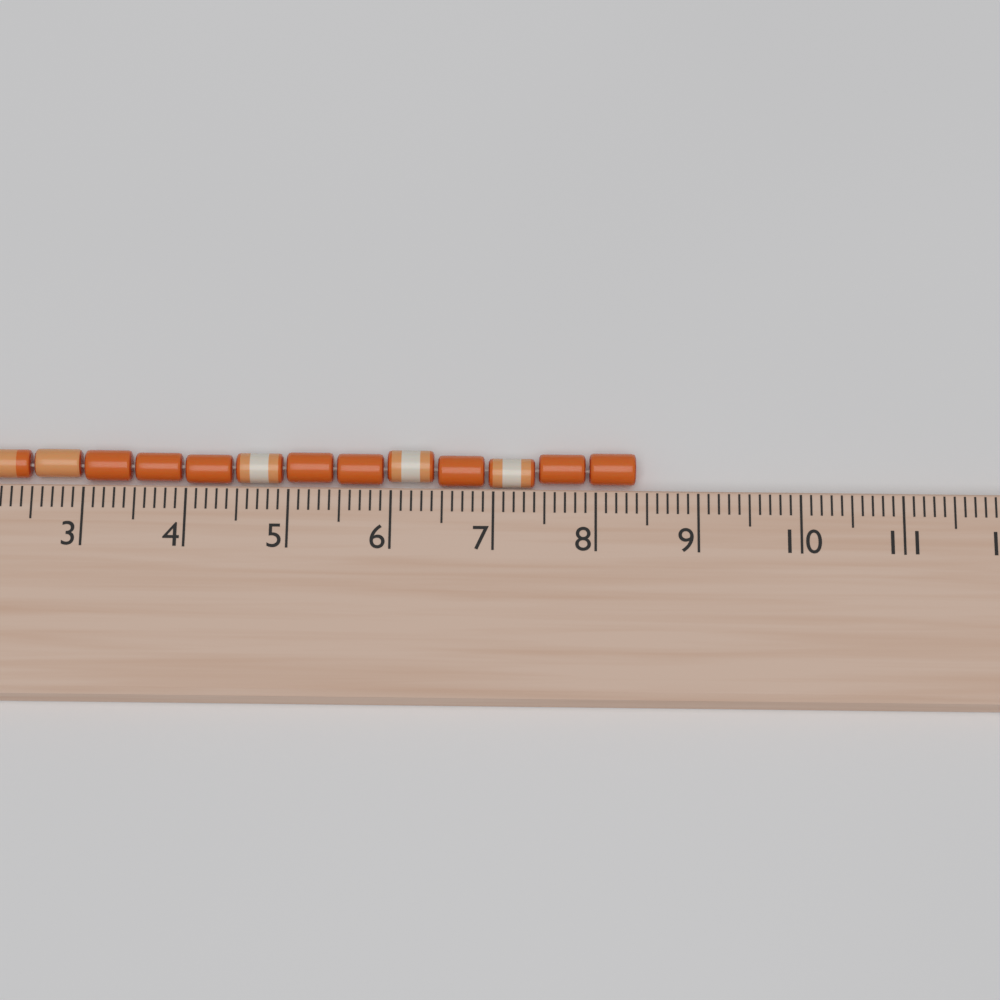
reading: 8.4 cm
